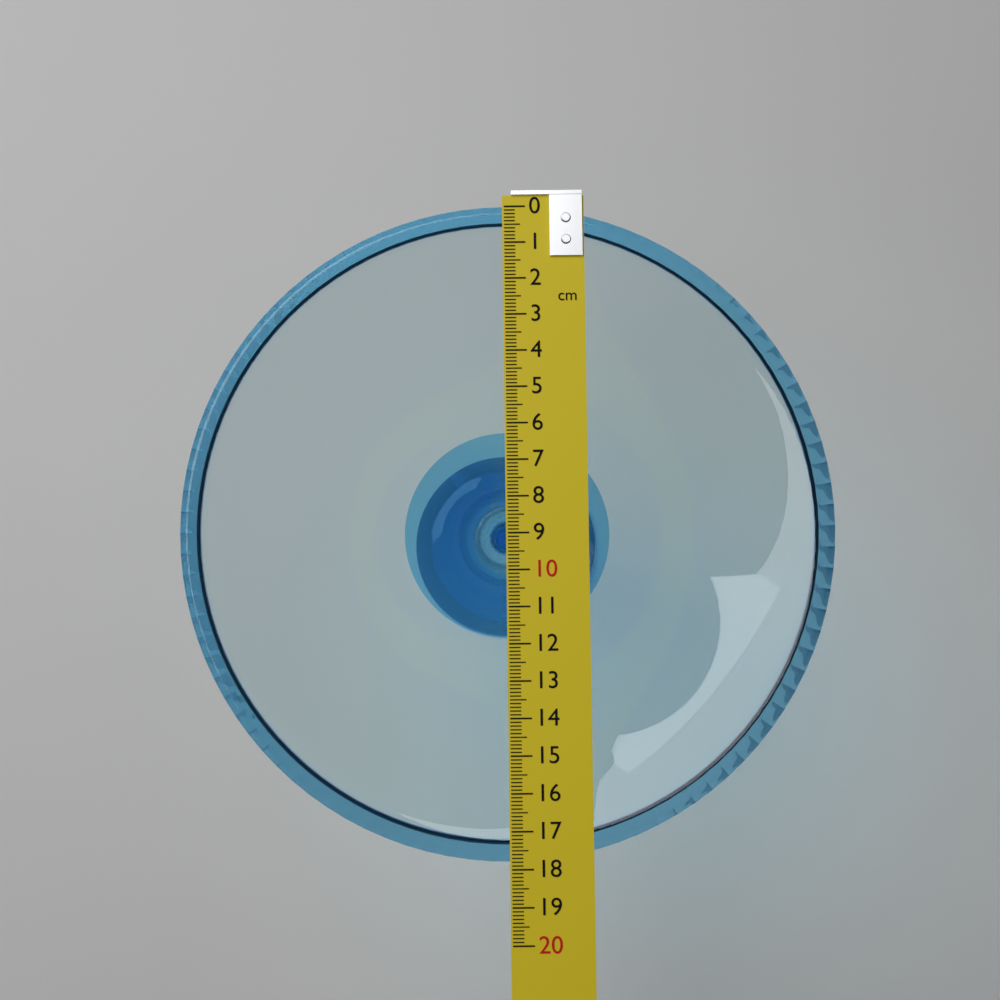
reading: 17.8 cm
